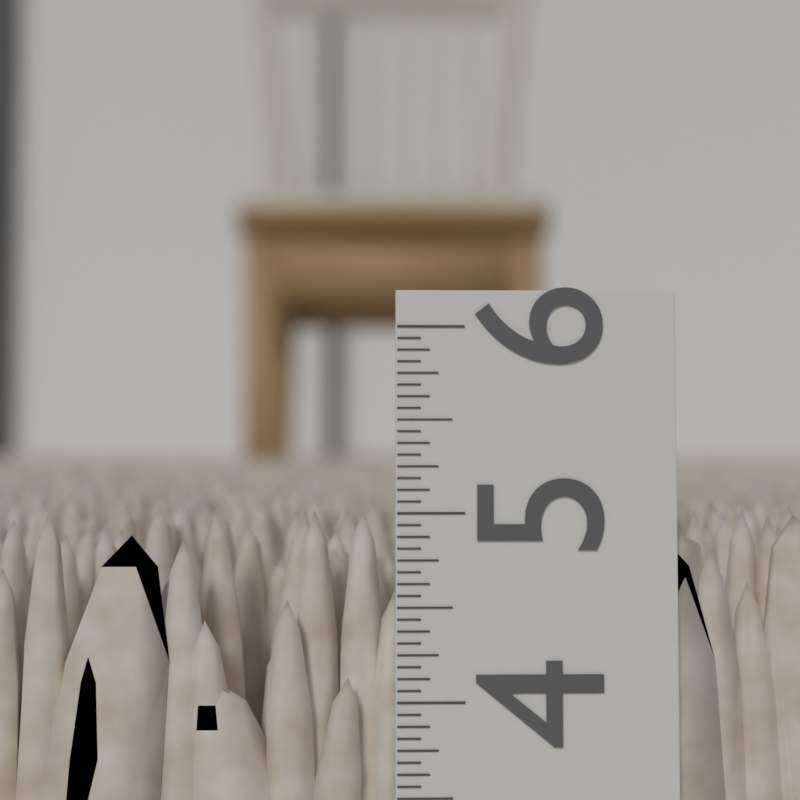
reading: 5.0000 in
